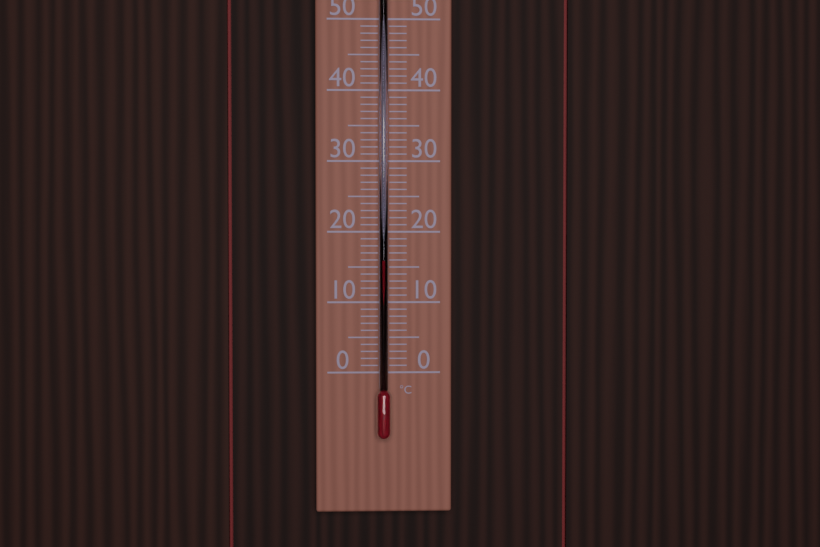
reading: 16 °C
